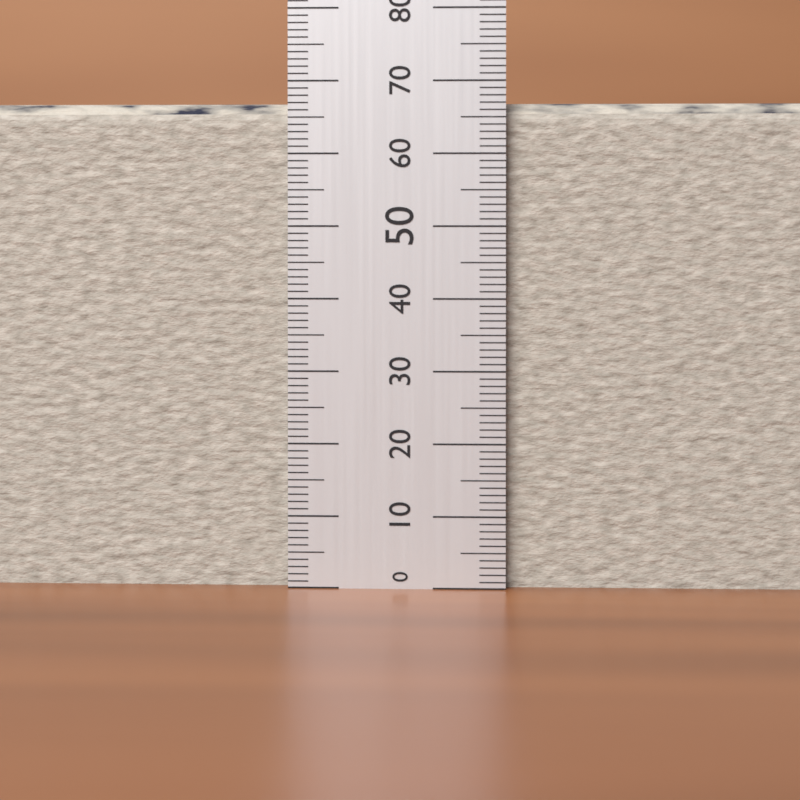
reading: 68 (no unit)
